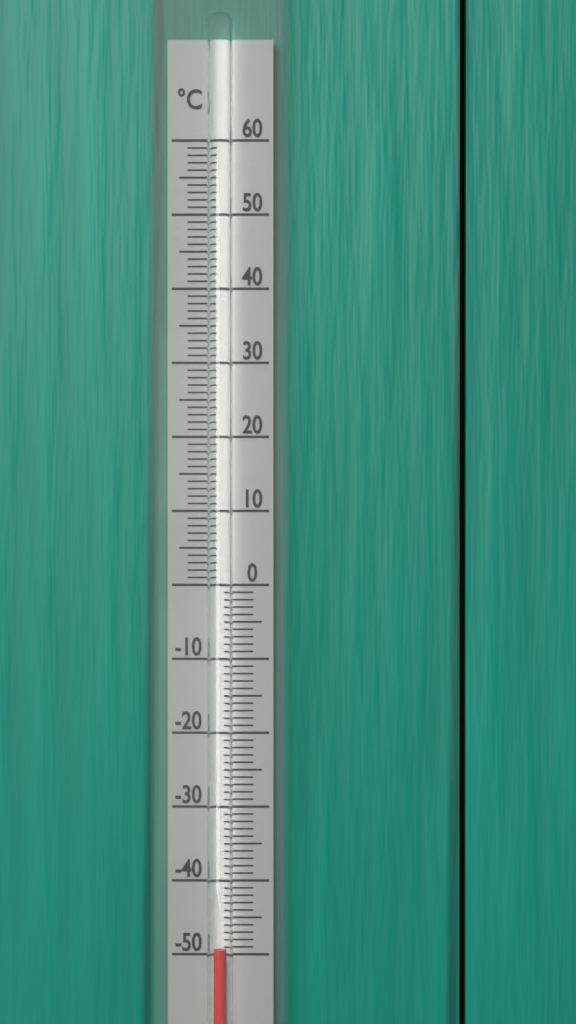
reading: -49 °C
